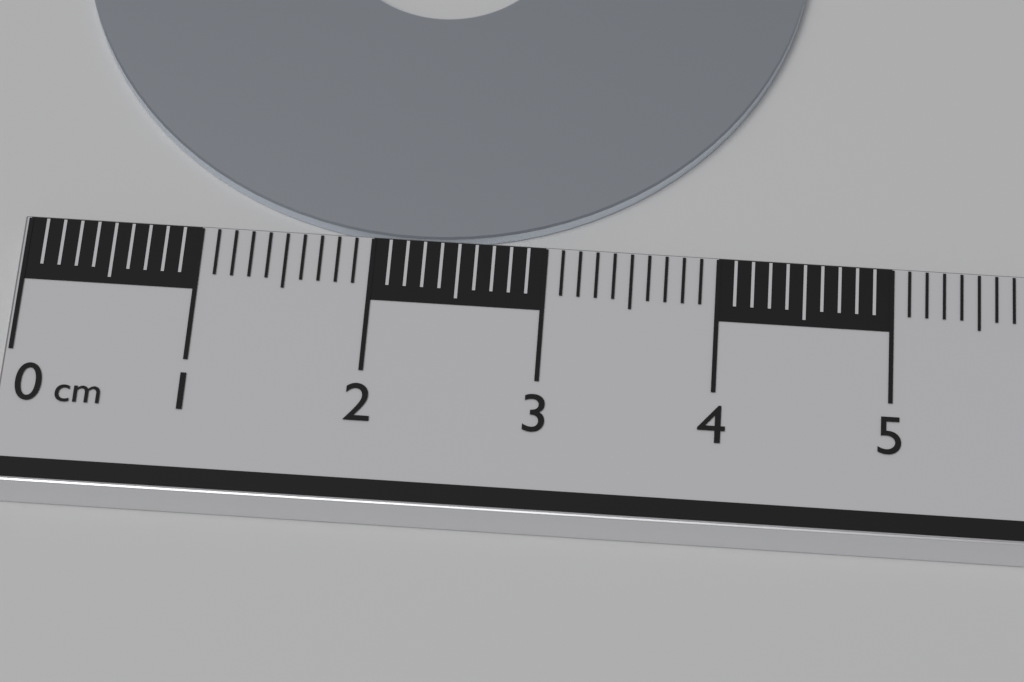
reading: 4.5 cm
